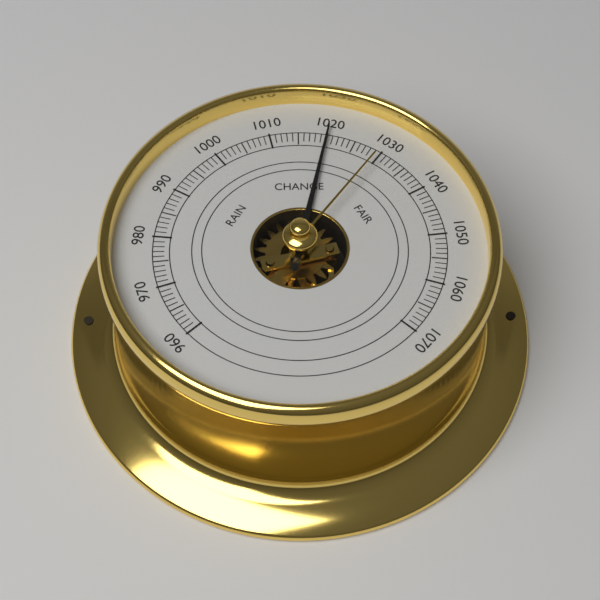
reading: 1020 (no unit)
